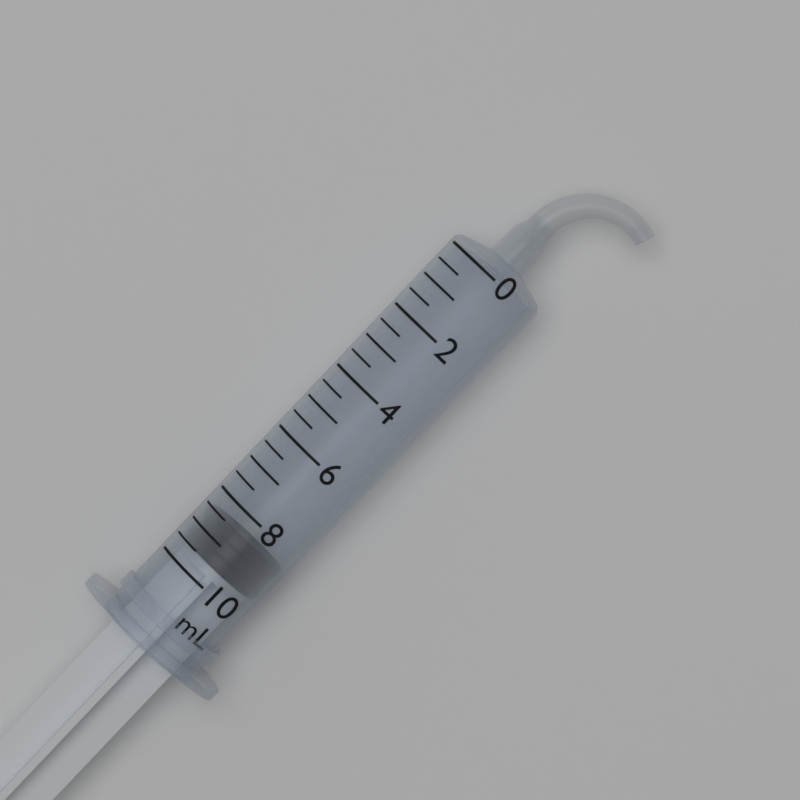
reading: 8.5 mL
